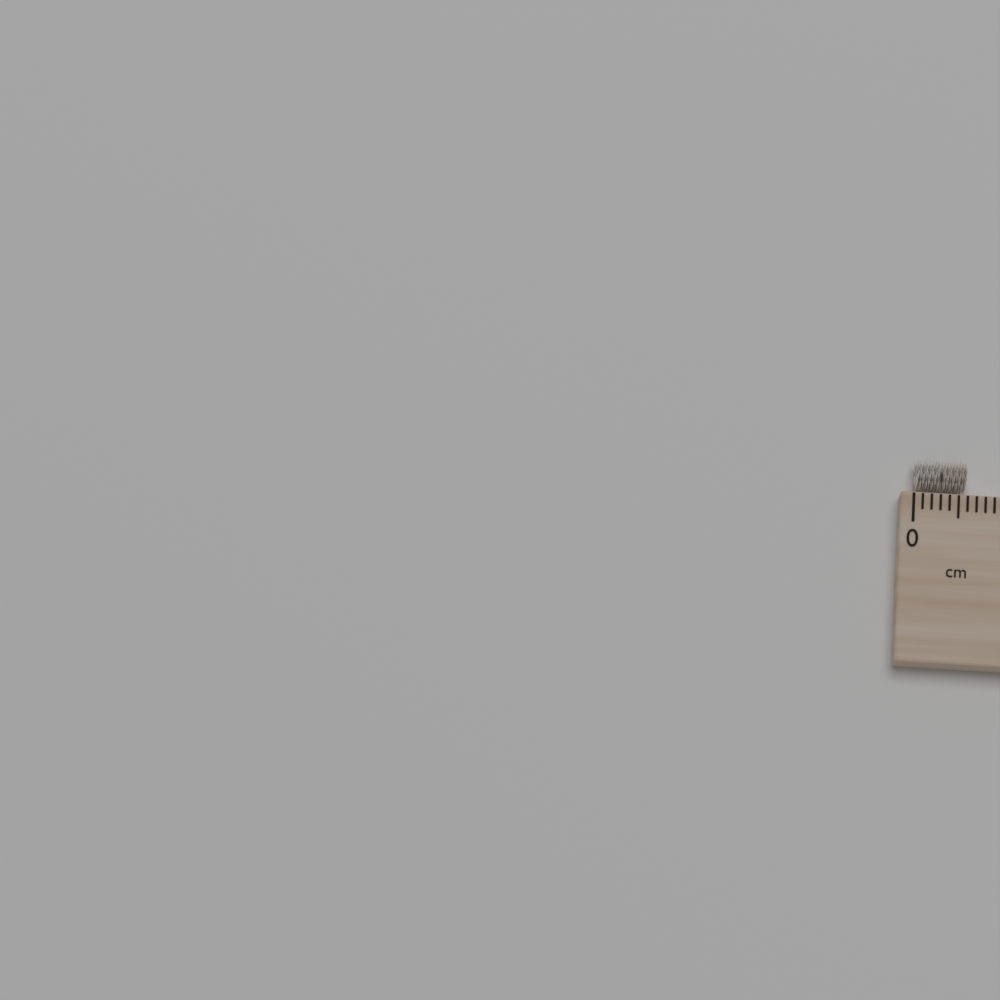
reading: 0.6 cm
